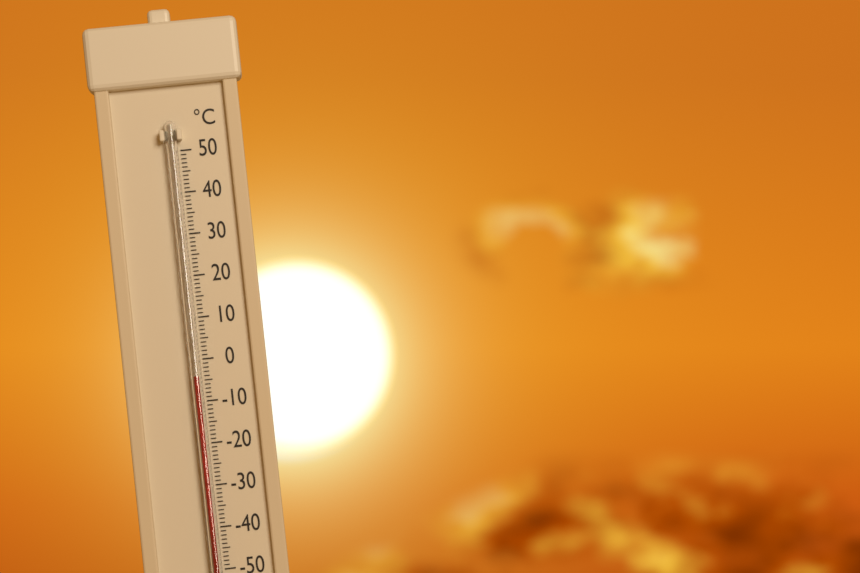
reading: -4 °C
